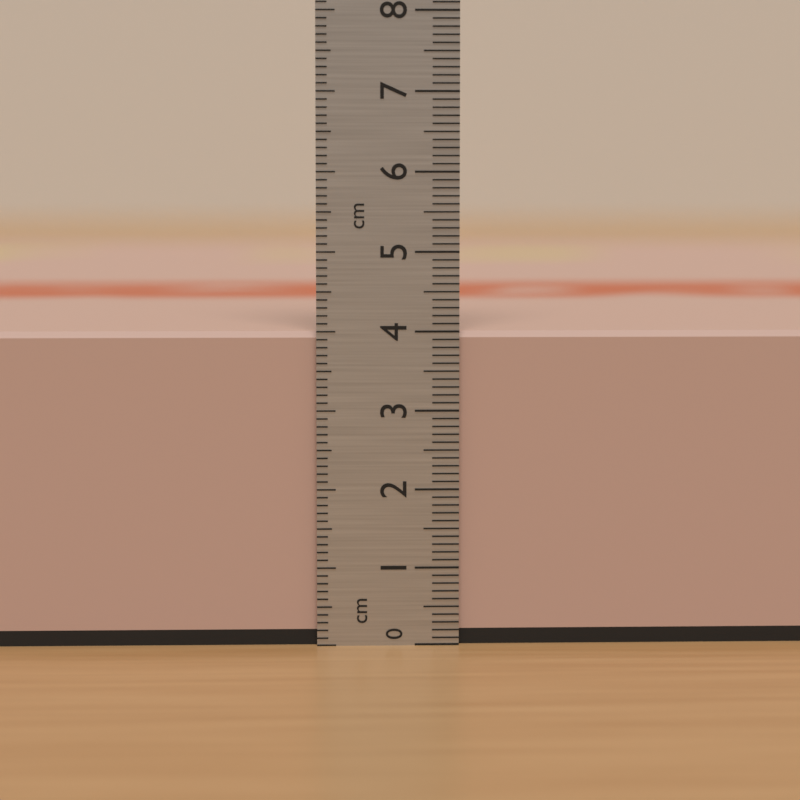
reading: 4.0 cm
